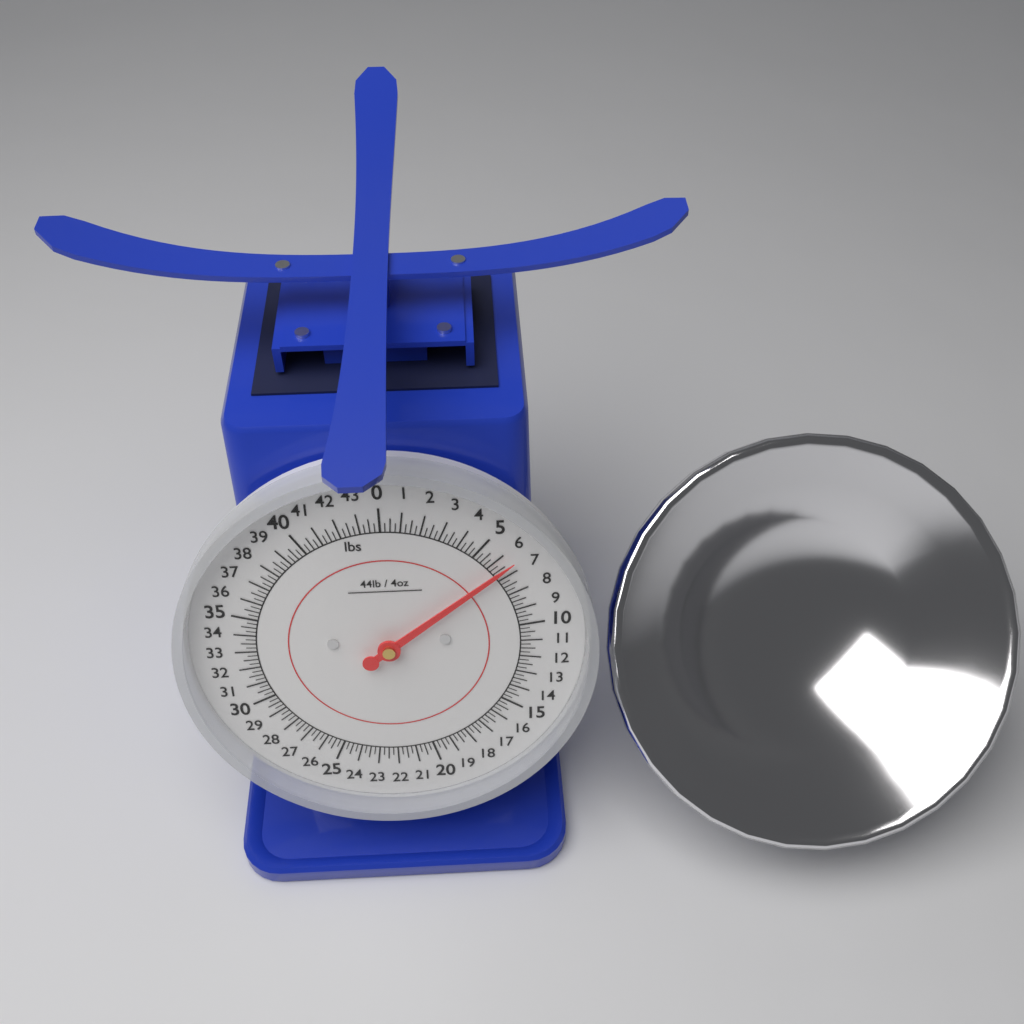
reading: 6.50 lbs
